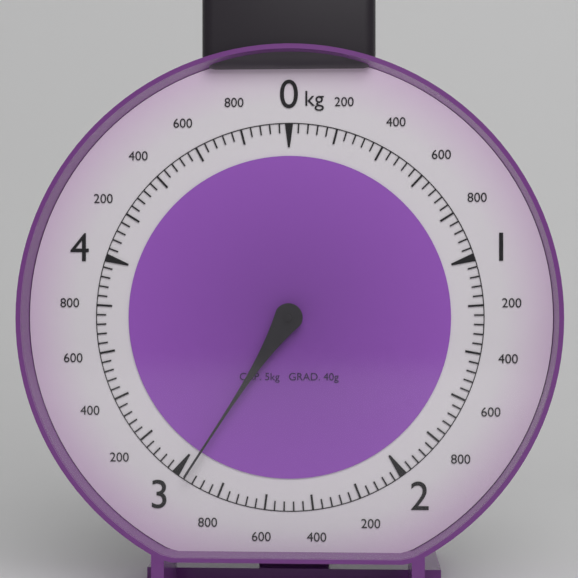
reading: 2.96 kg
